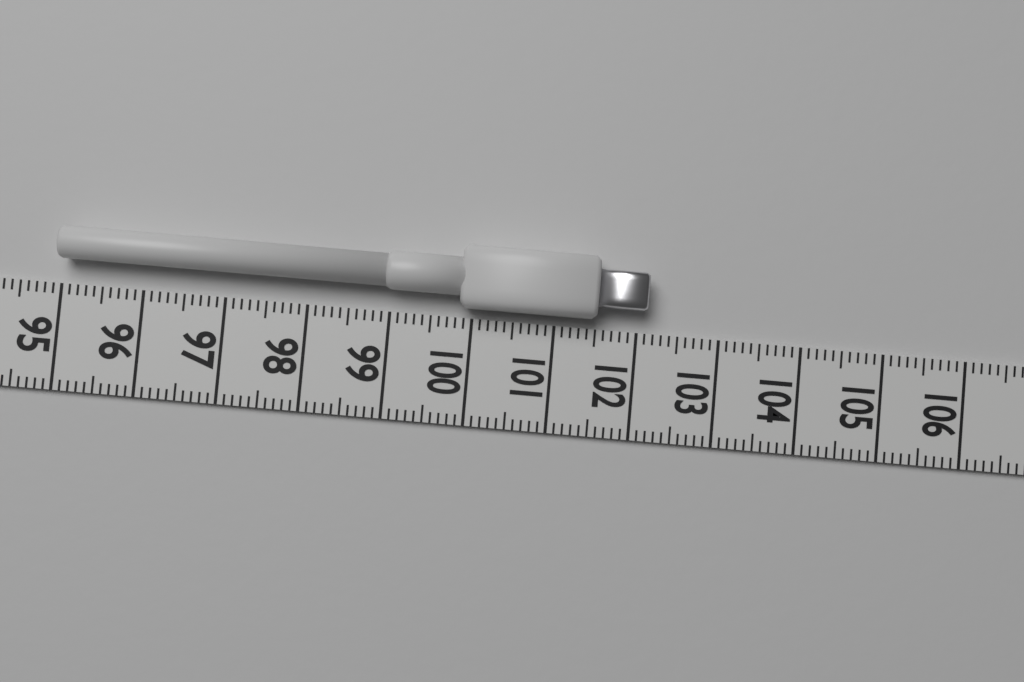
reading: 102.1 (no unit)
